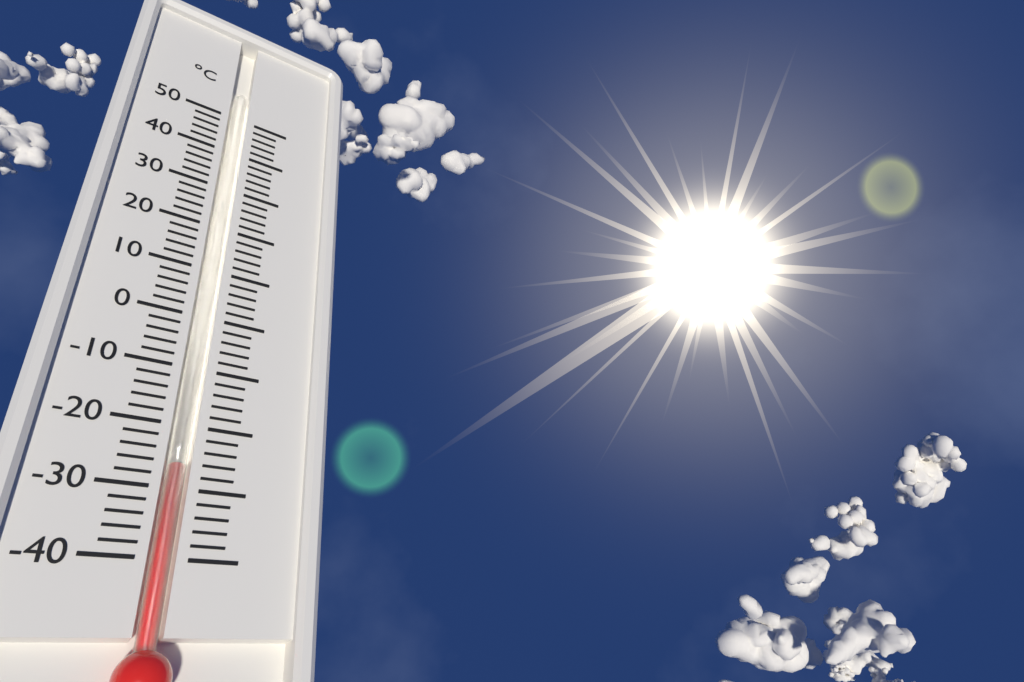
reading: -26 °C
